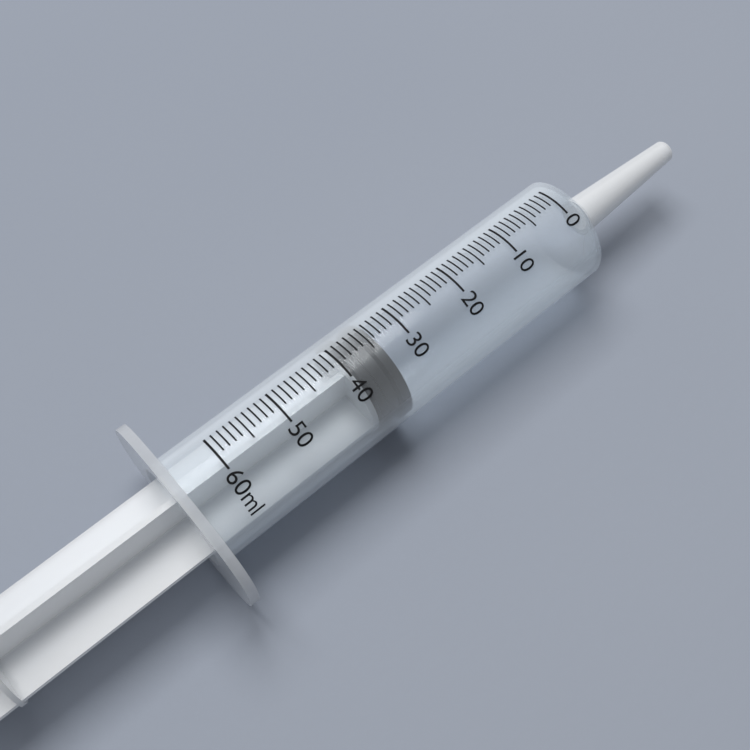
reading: 34 ml
